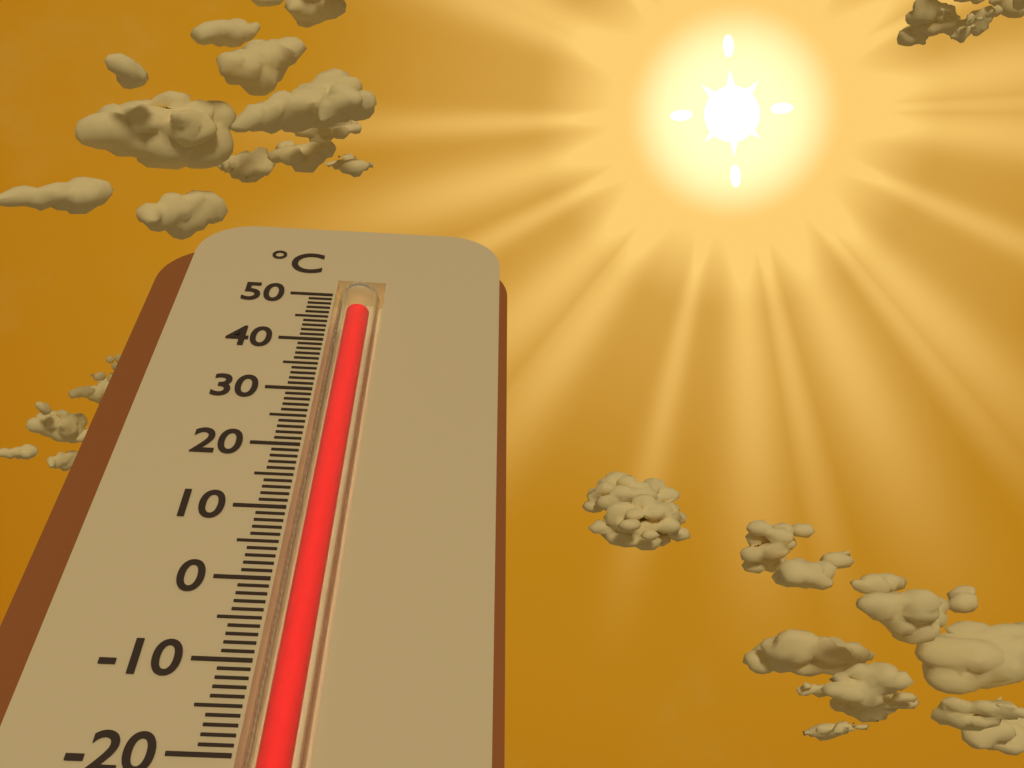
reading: 47 °C
